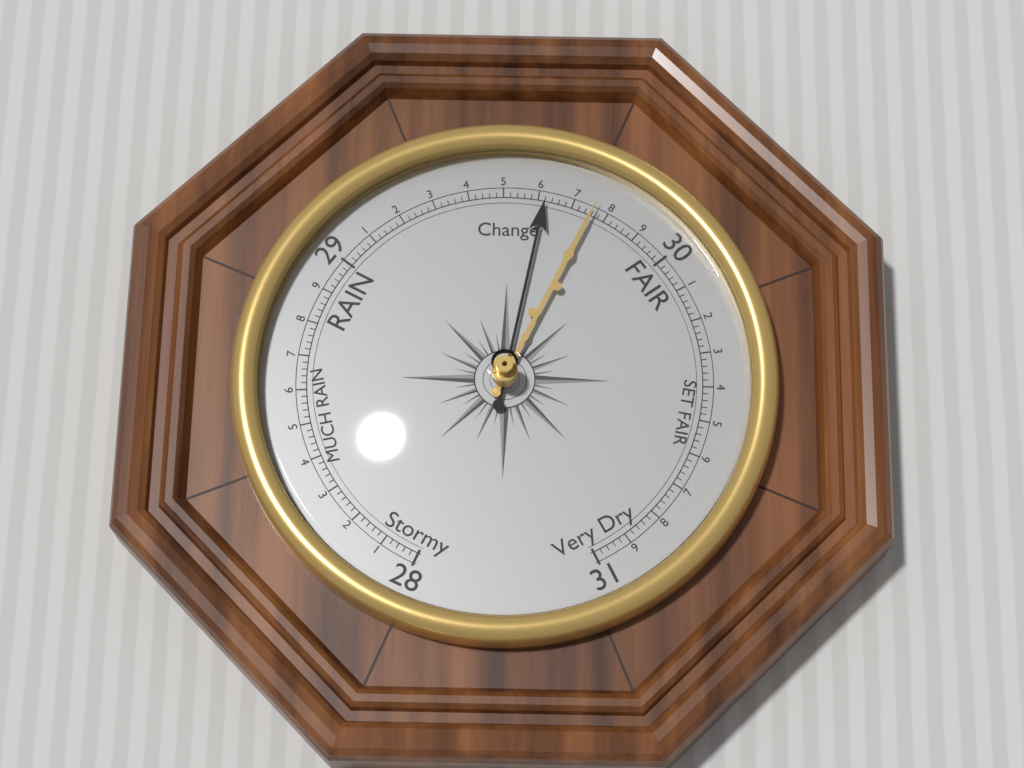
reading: 29.62 (no unit)
